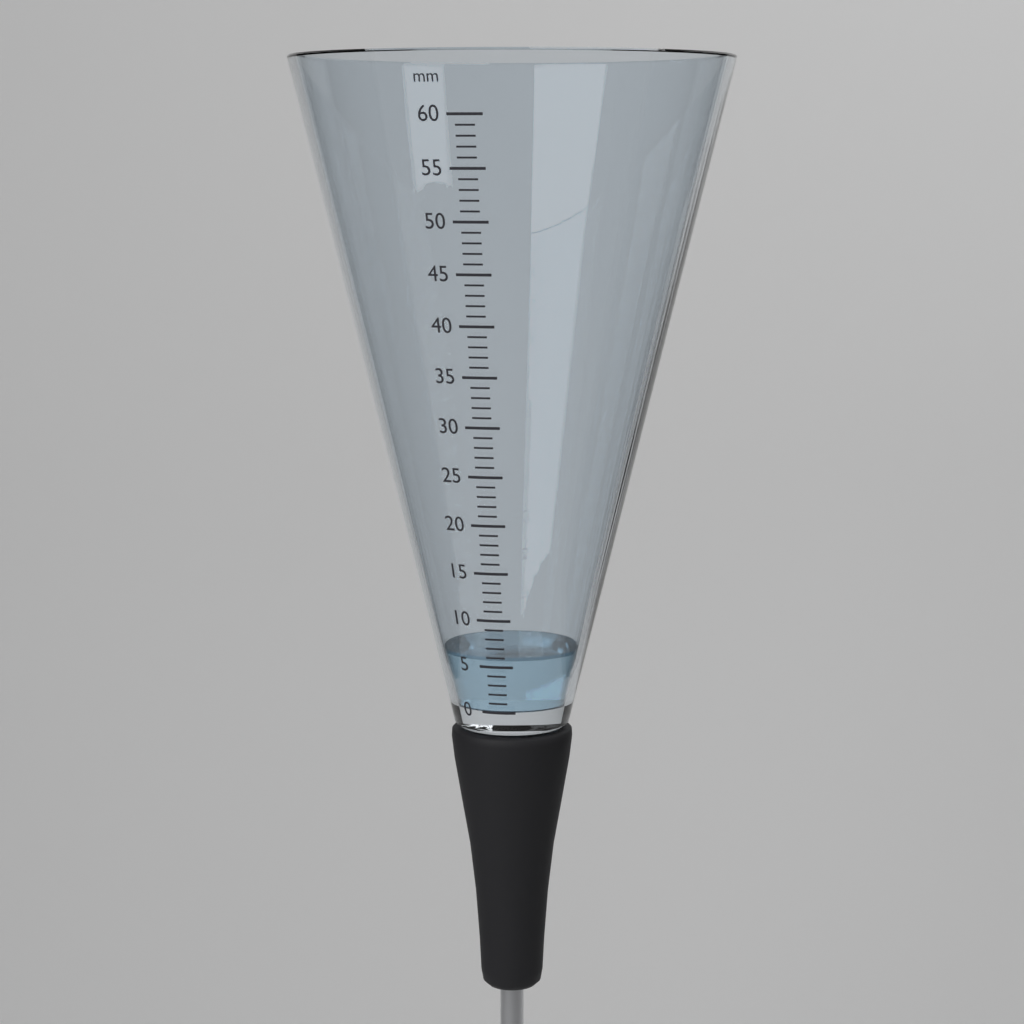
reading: 6 mm
